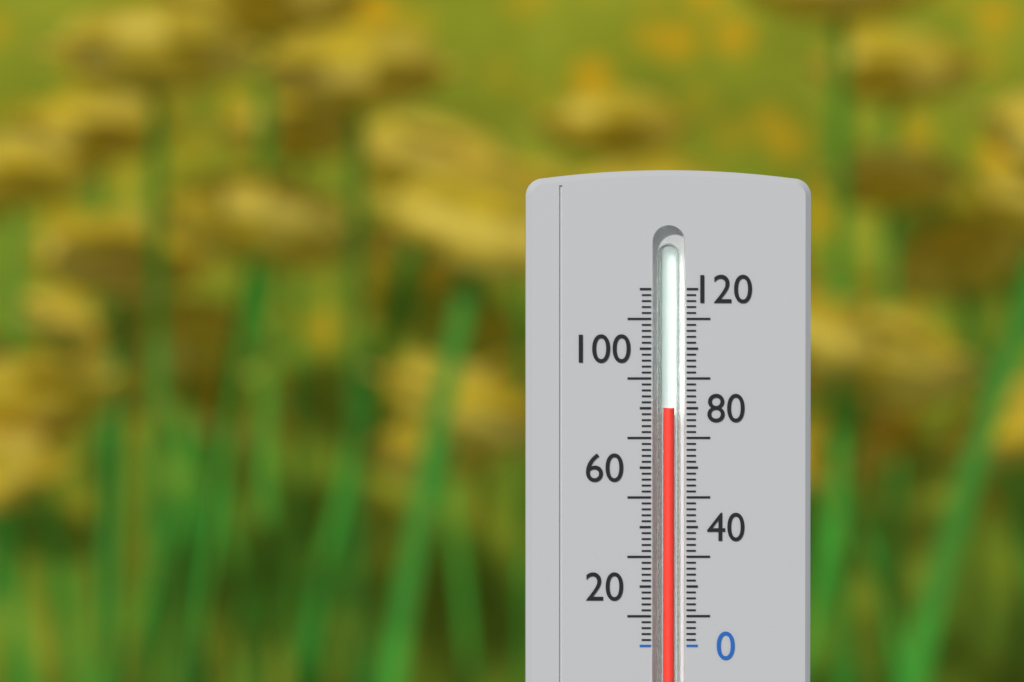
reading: 80 (no unit)
